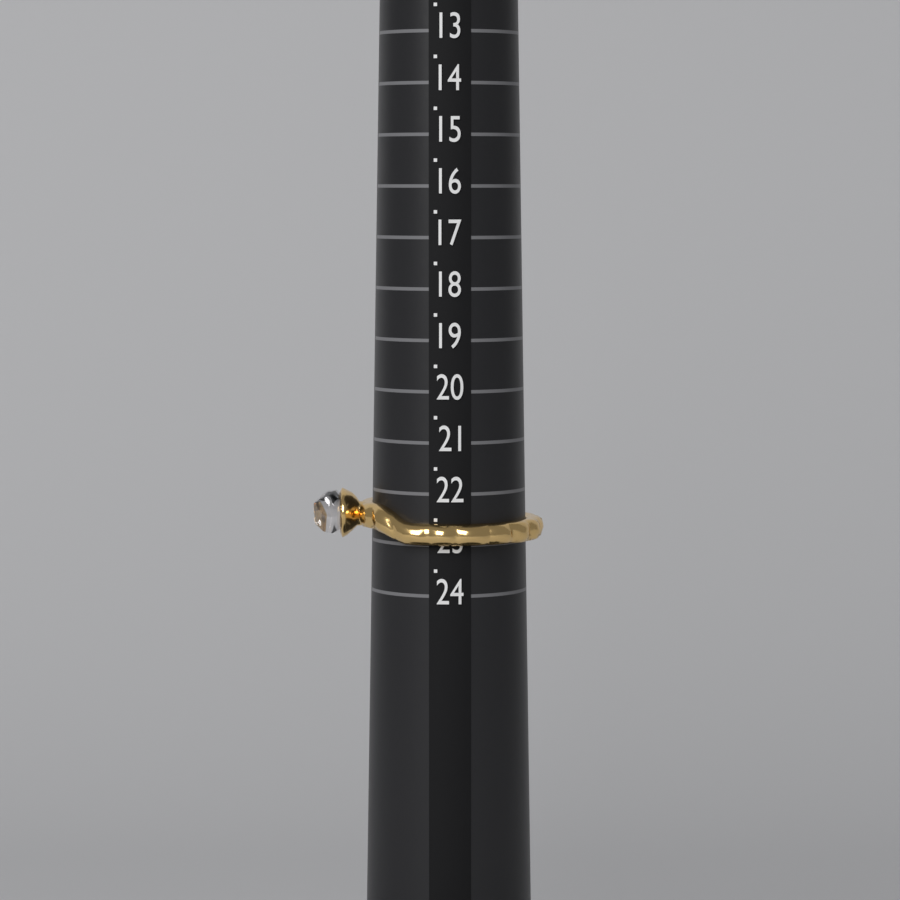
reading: 23.0 (no unit)
